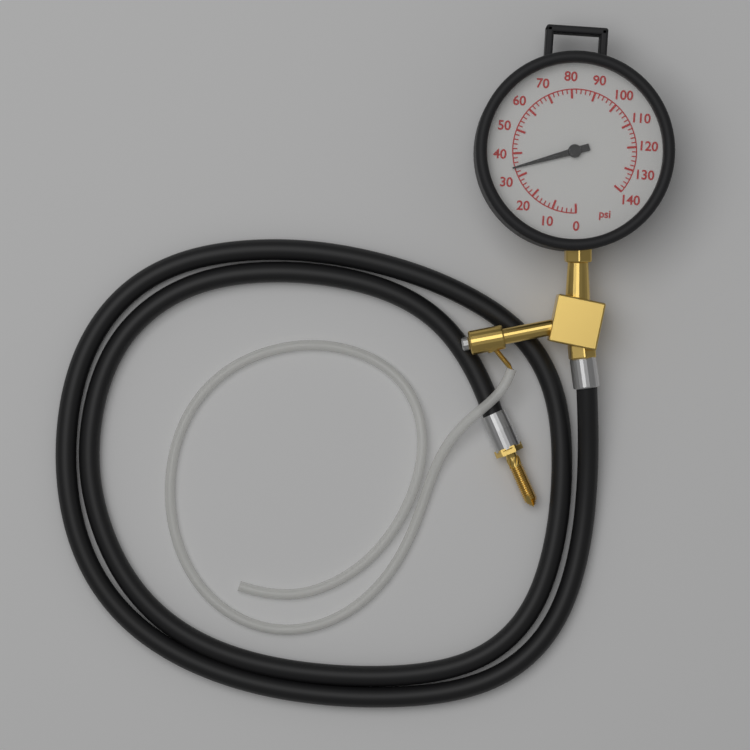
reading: 34 psi
